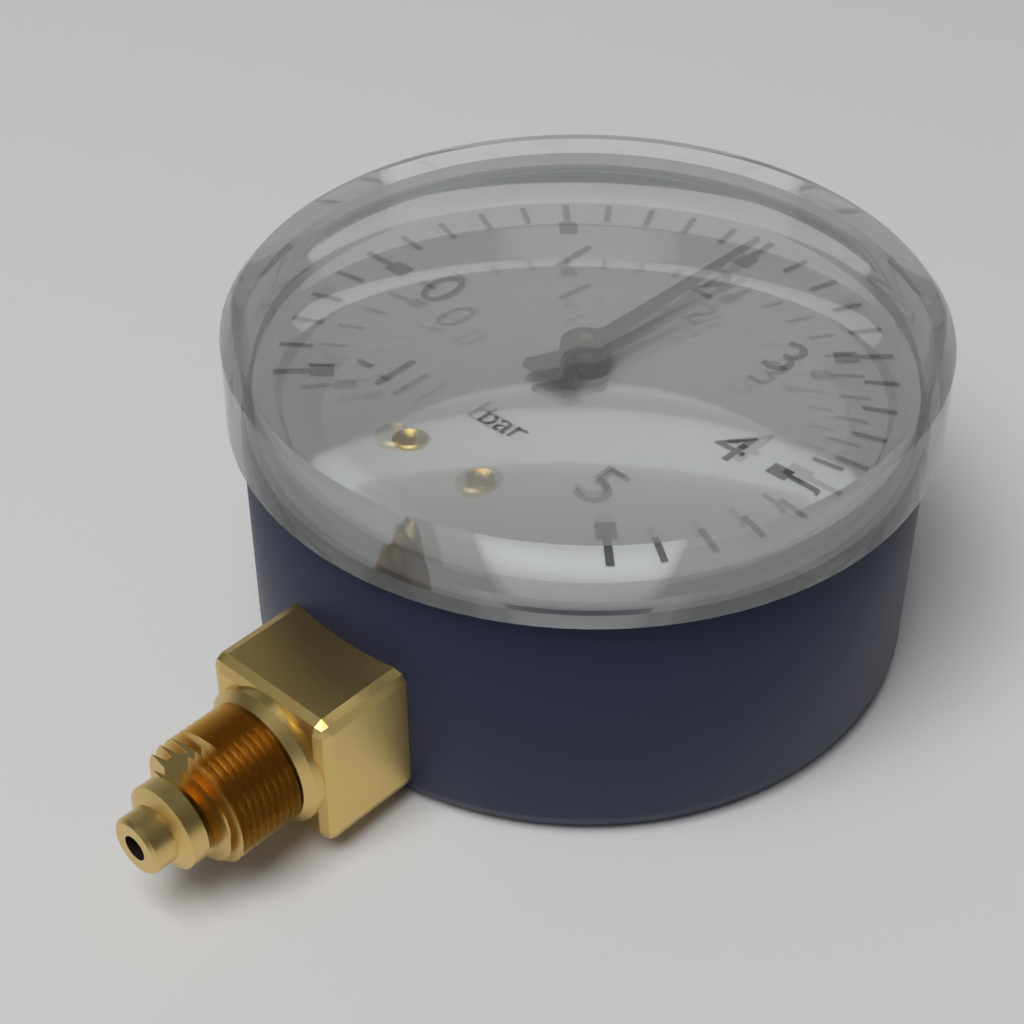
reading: 2.0 bar
